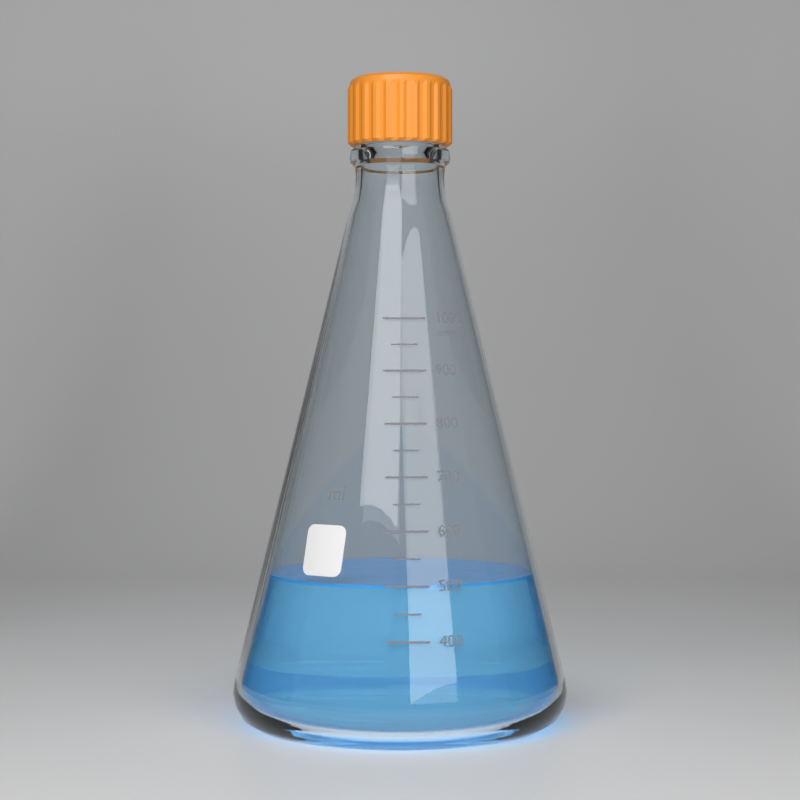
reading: 500 ml
